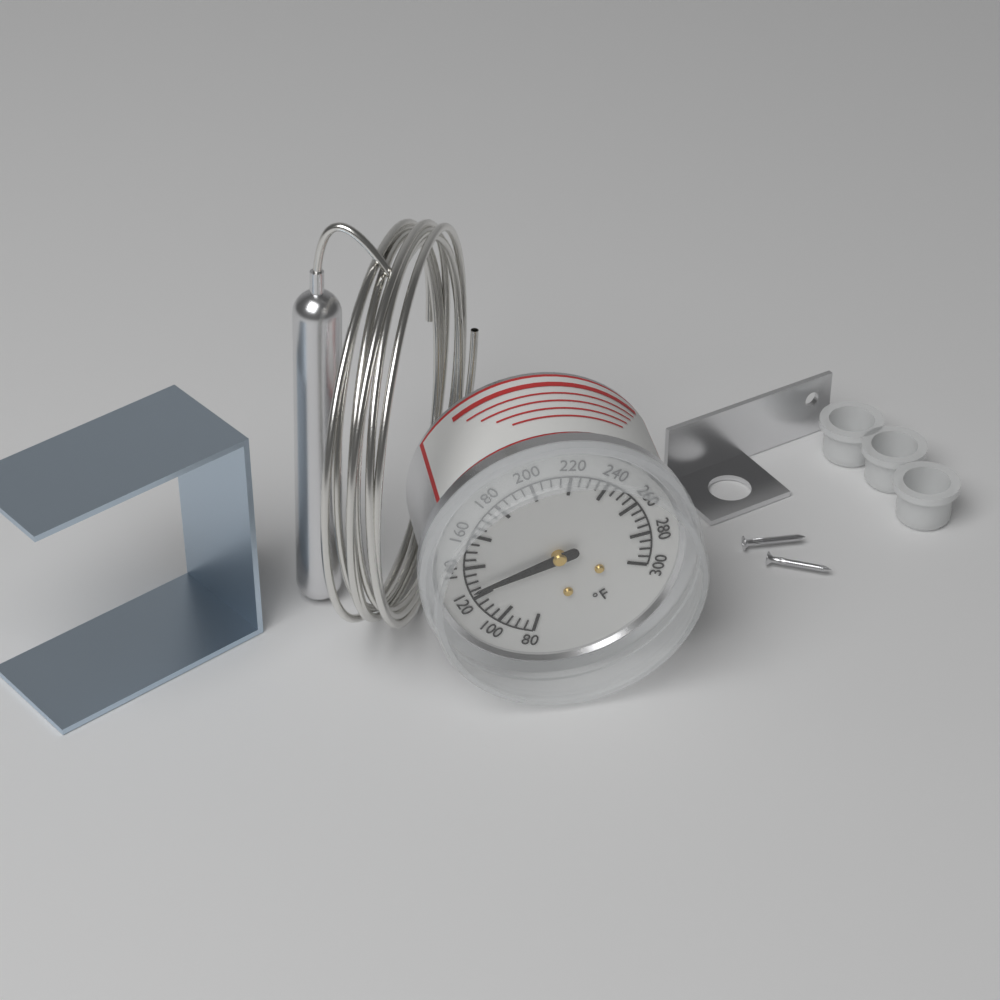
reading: 125 °F
